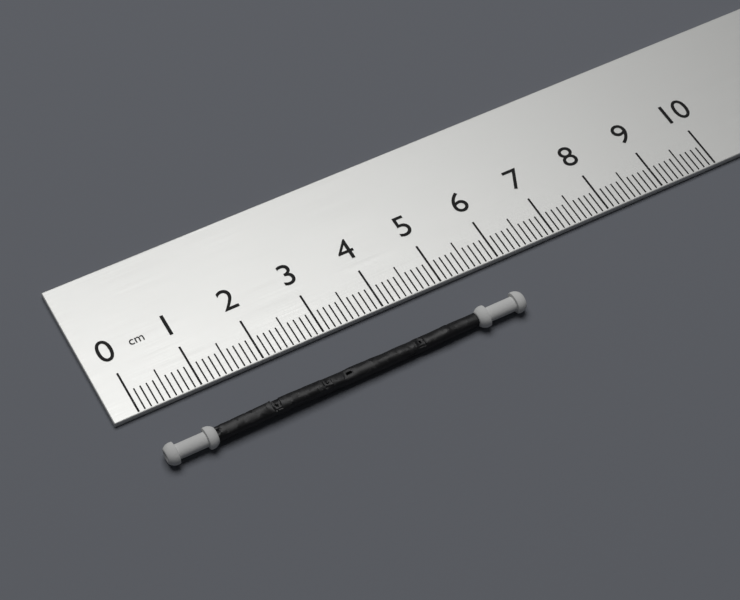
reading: 5.9 cm
